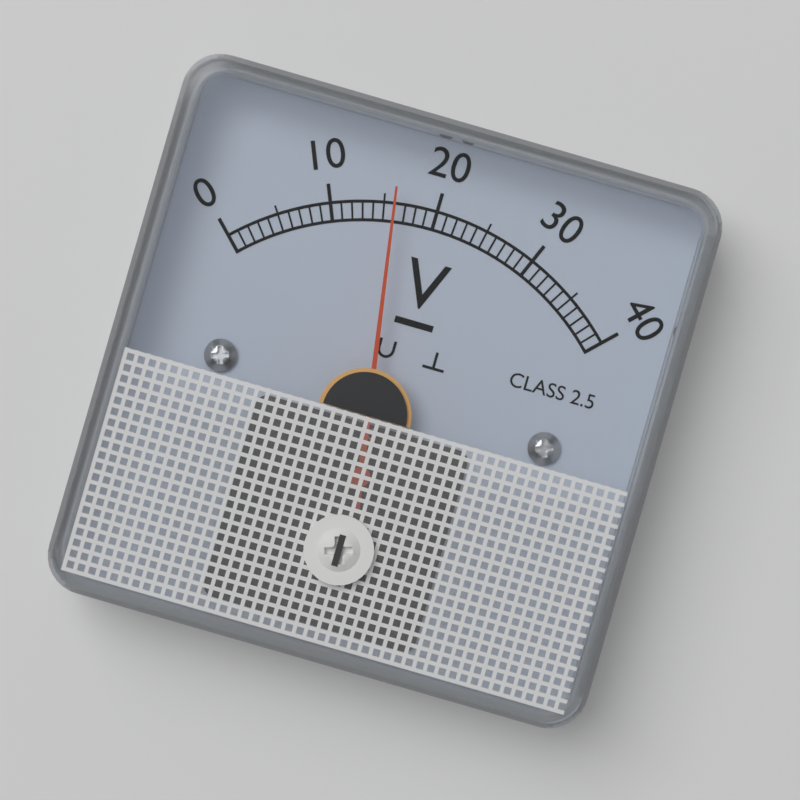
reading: 16 V
